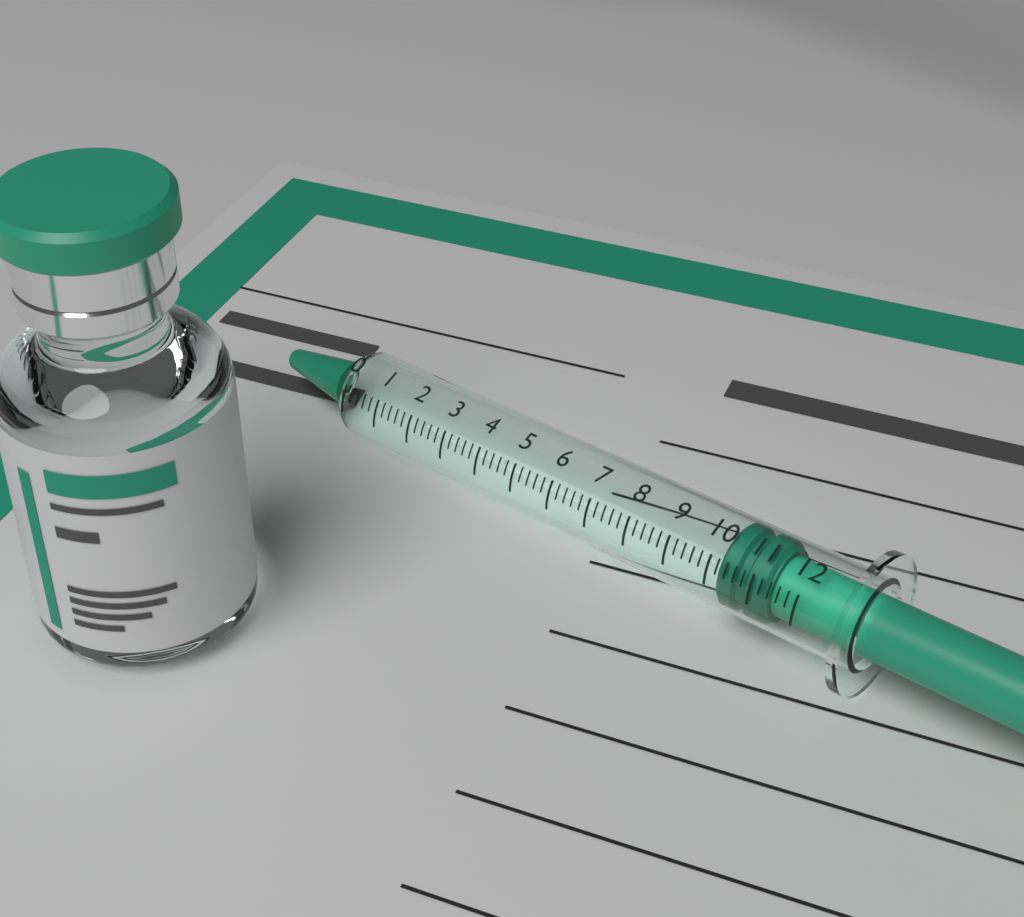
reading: 10.2 (no unit)
